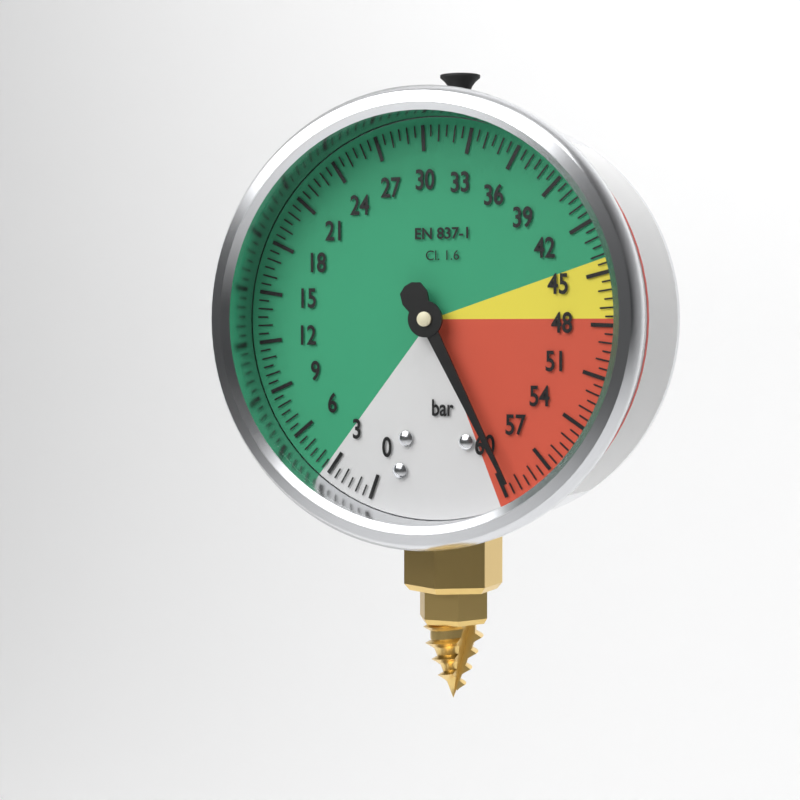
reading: 59.5 bar
